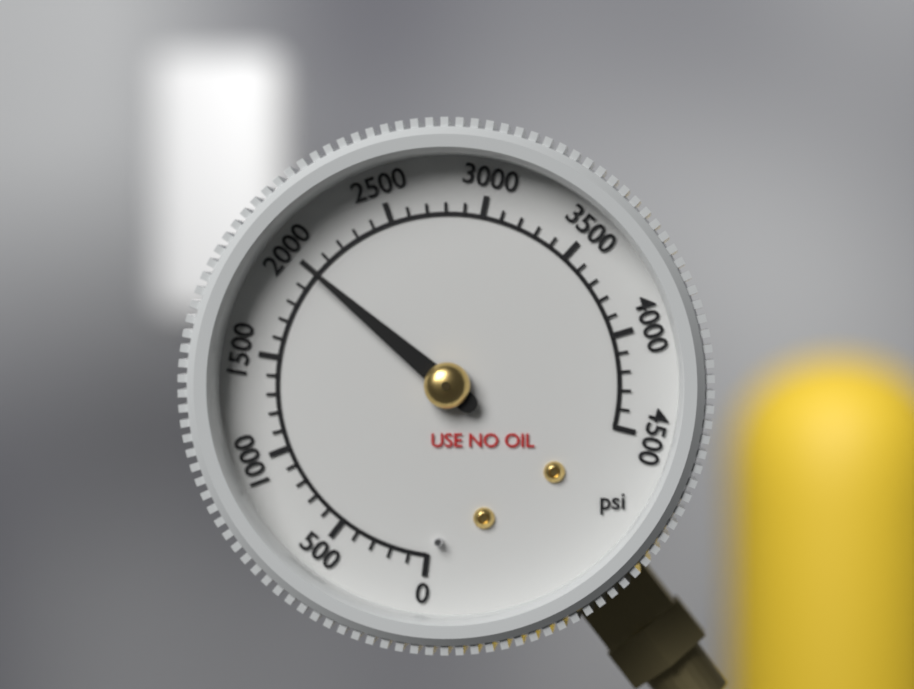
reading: 2000 psi
